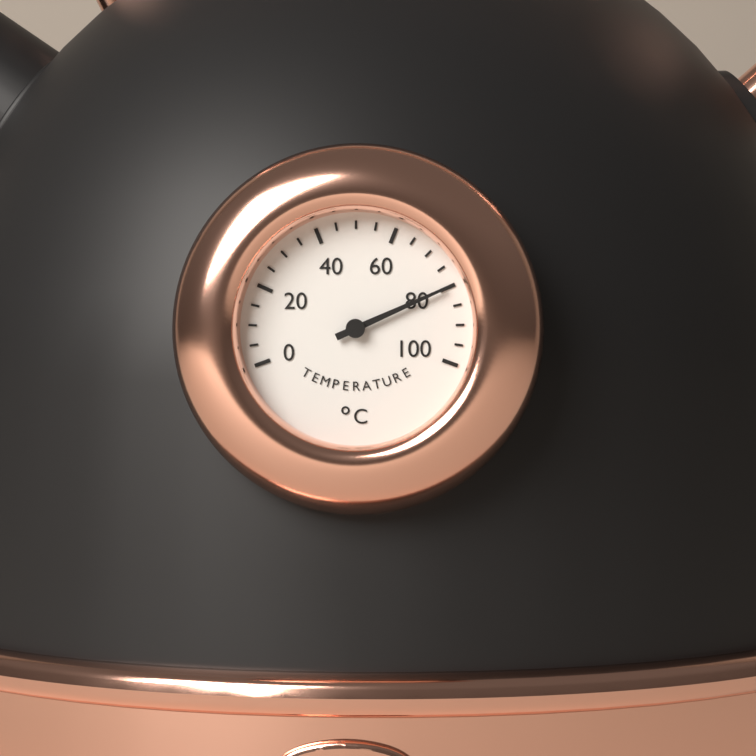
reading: 80 °C
